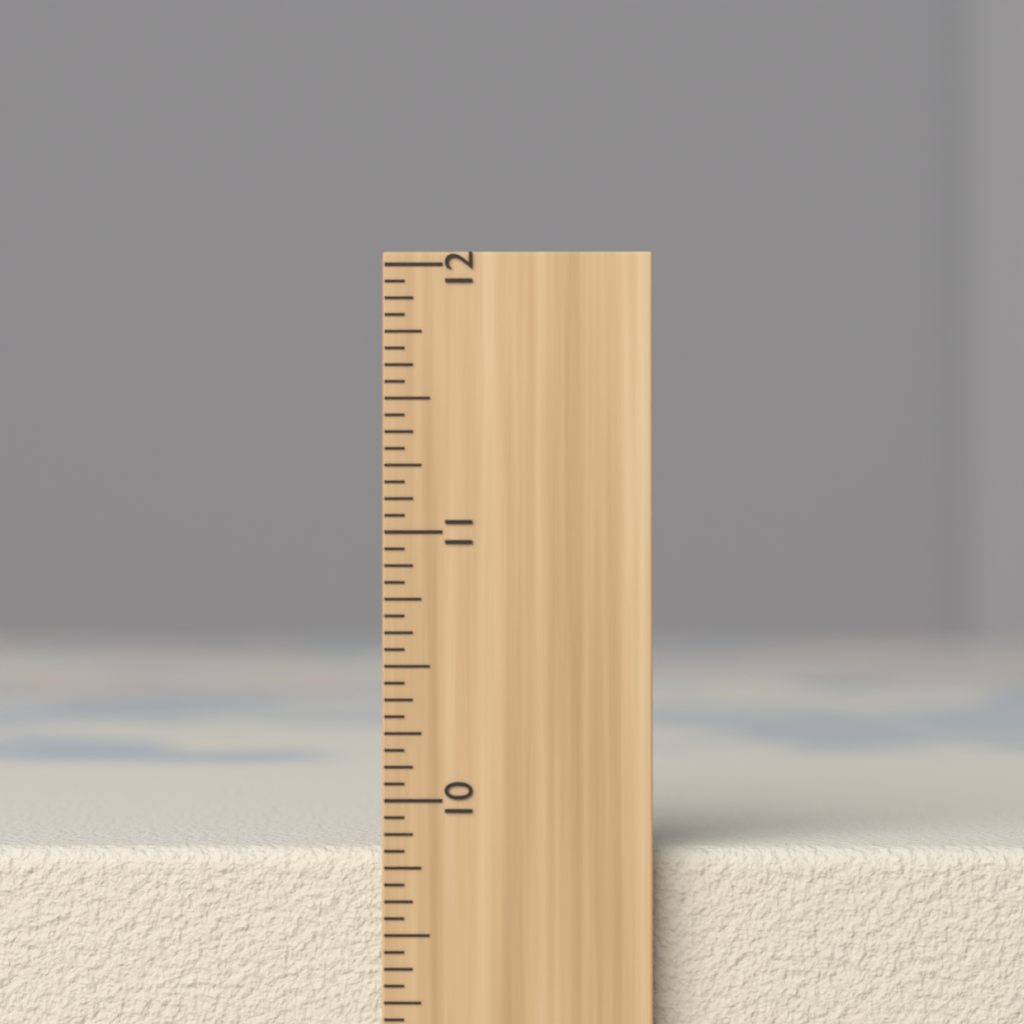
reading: 9.8125 inch
